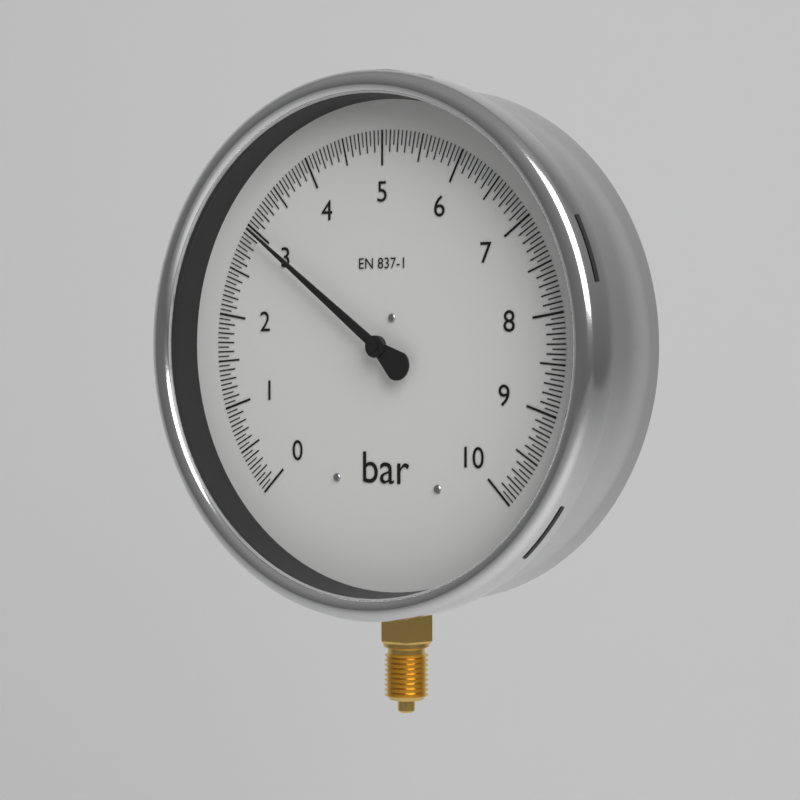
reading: 3.00 bar
